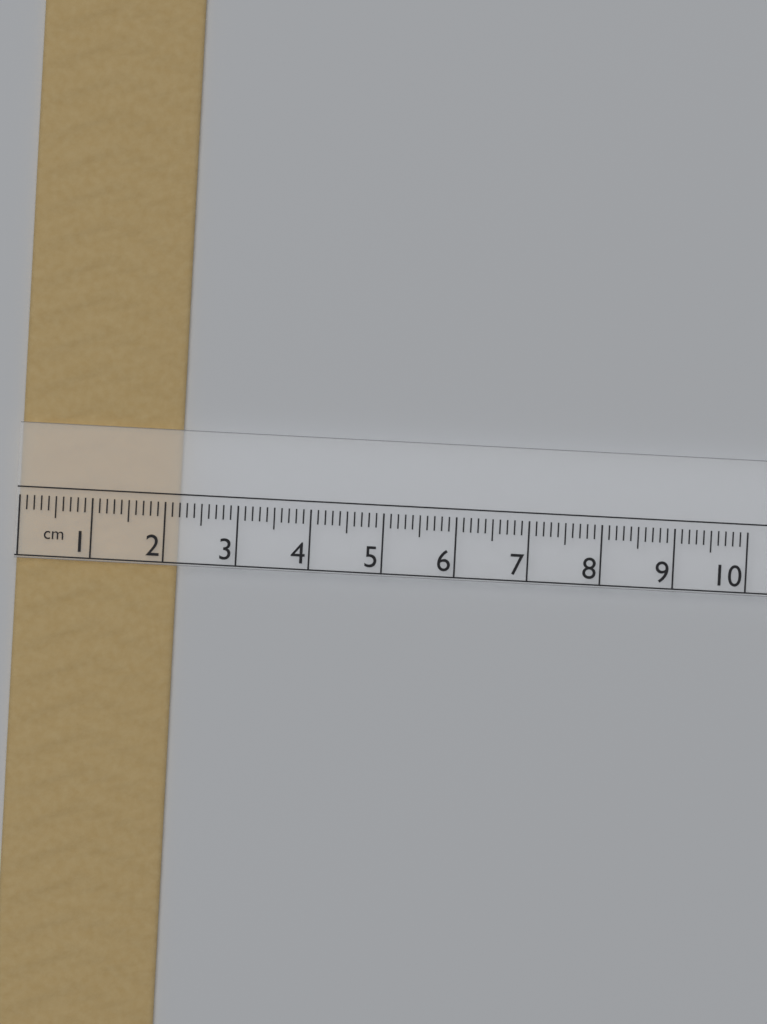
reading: 2.2 cm
